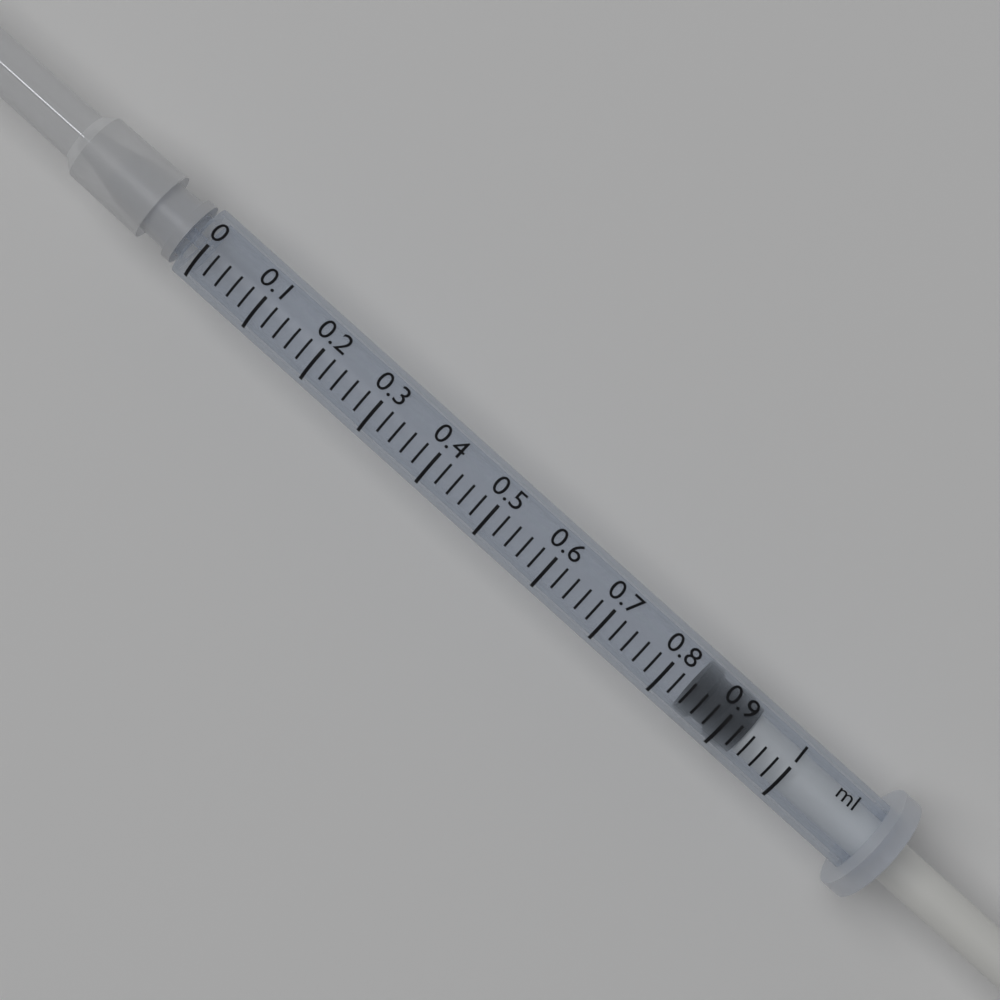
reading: 0.84 ml
